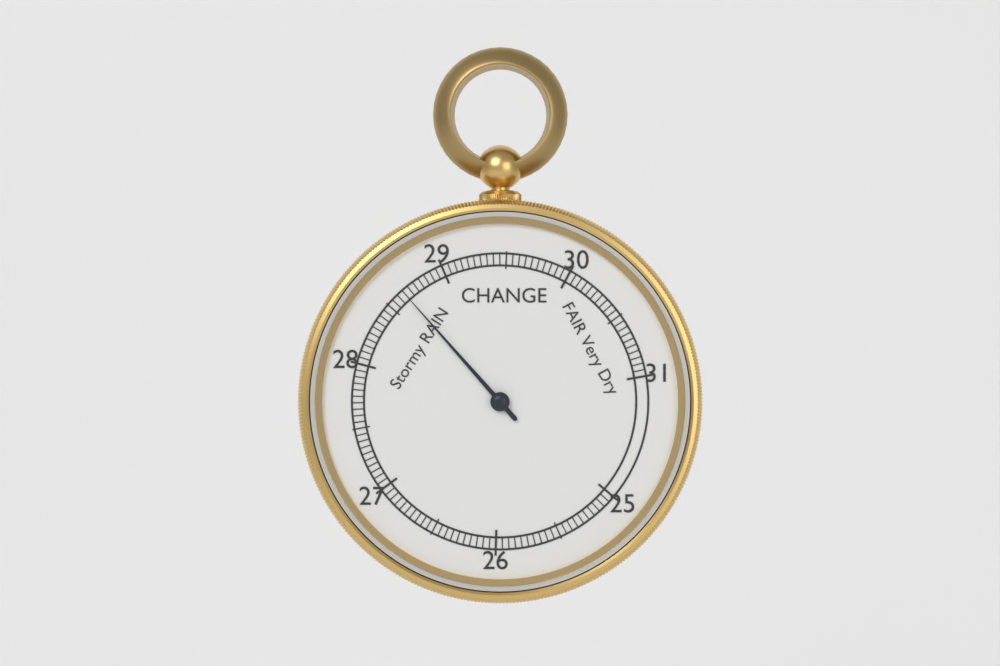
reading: 28.65 inHg
